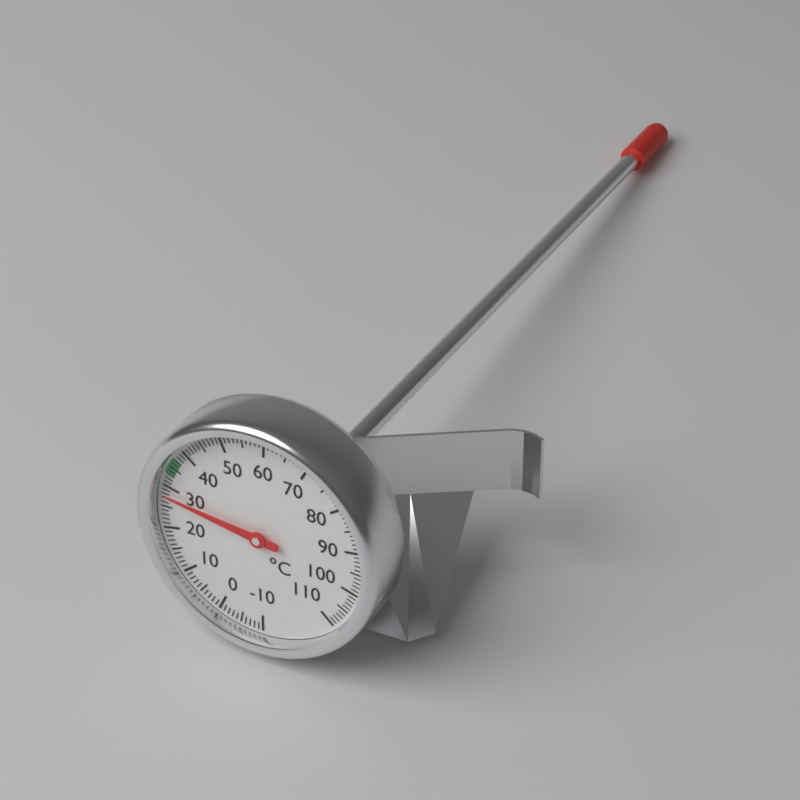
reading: 28 °C
